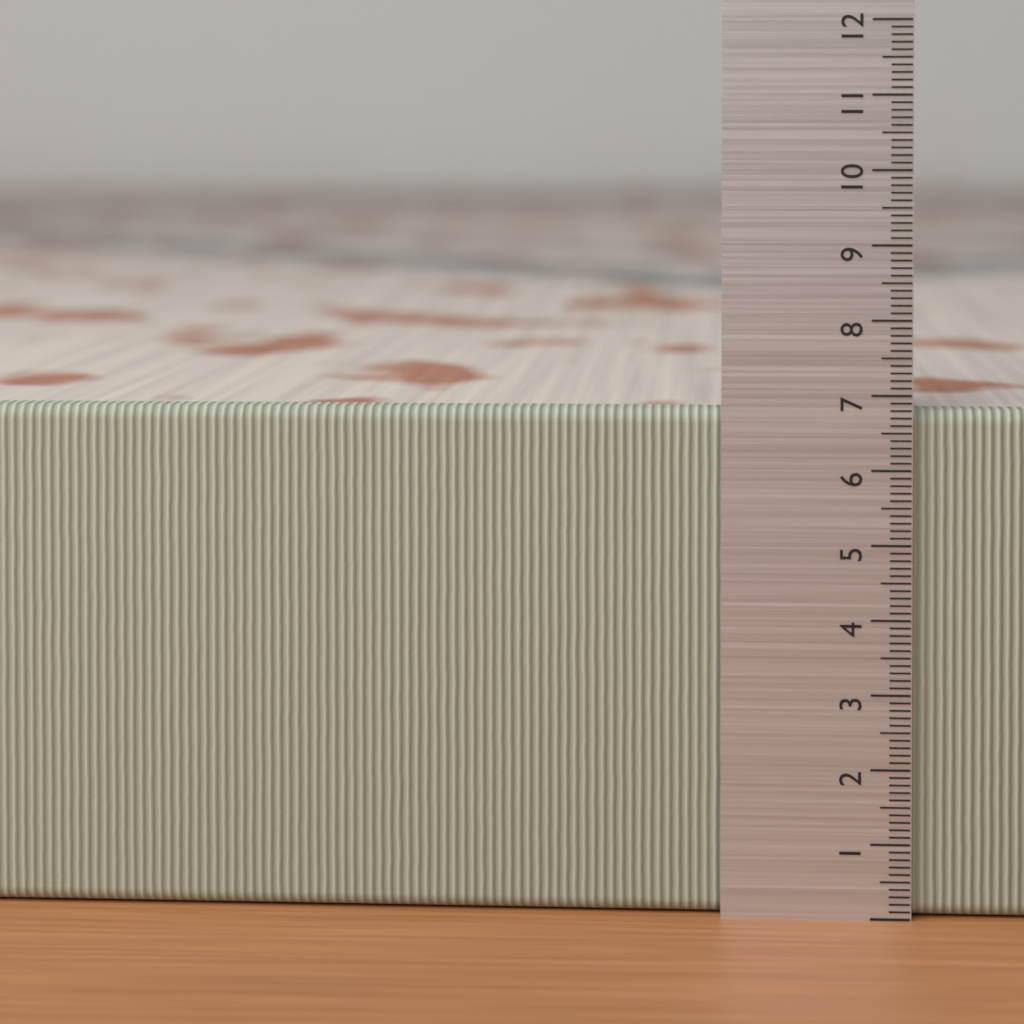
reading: 6.8 (no unit)
